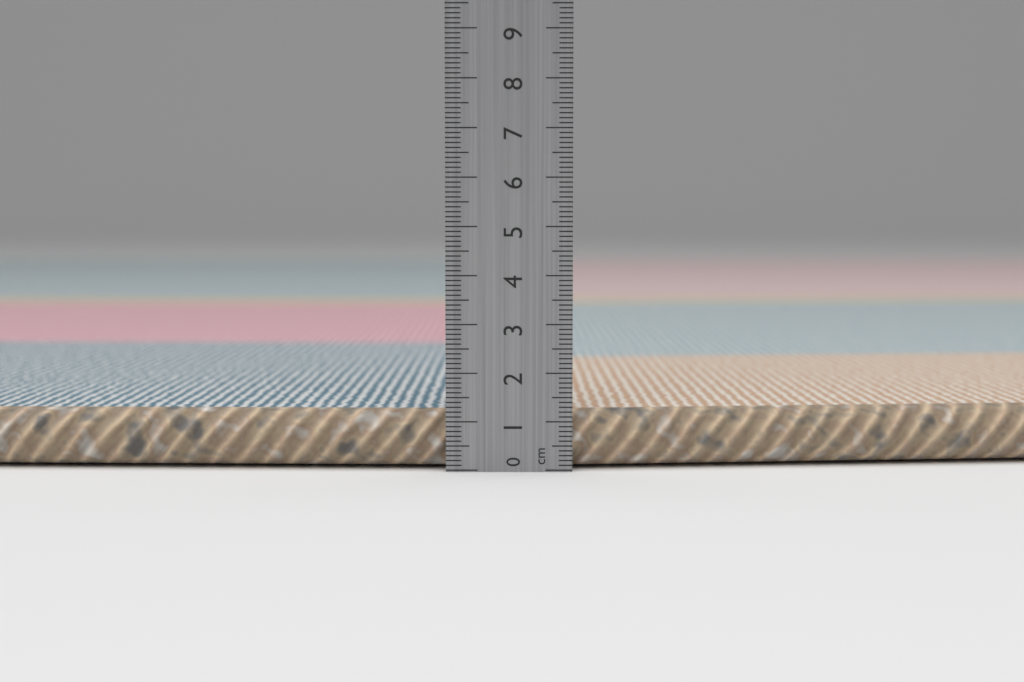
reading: 1.2 cm
